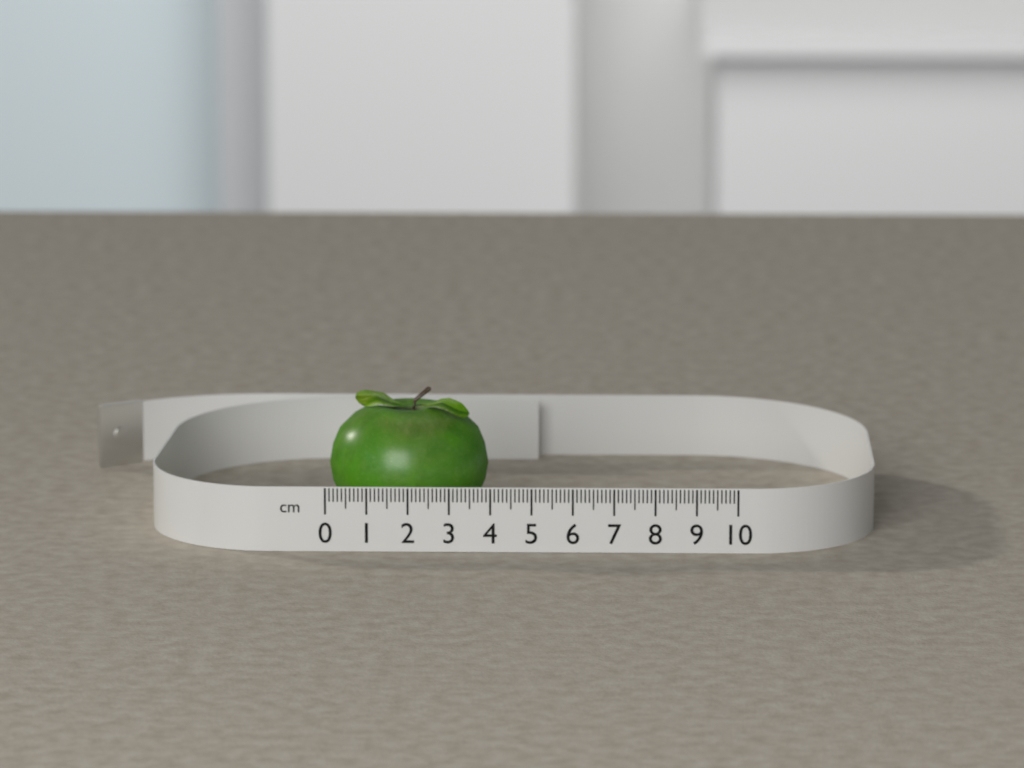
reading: 3.9 cm
